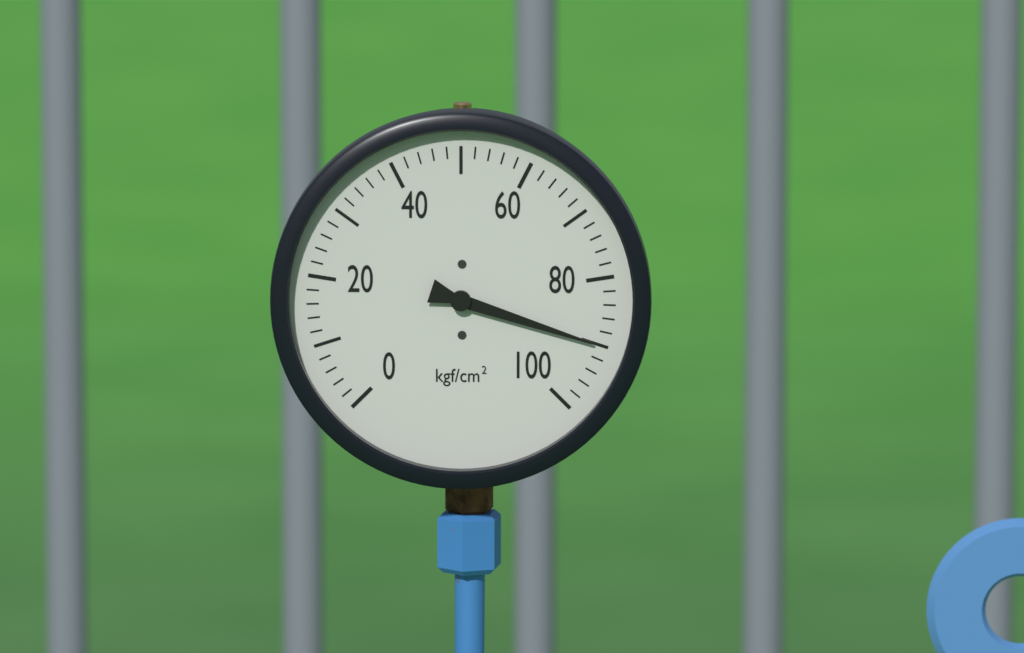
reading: 90 kgf/cm²
